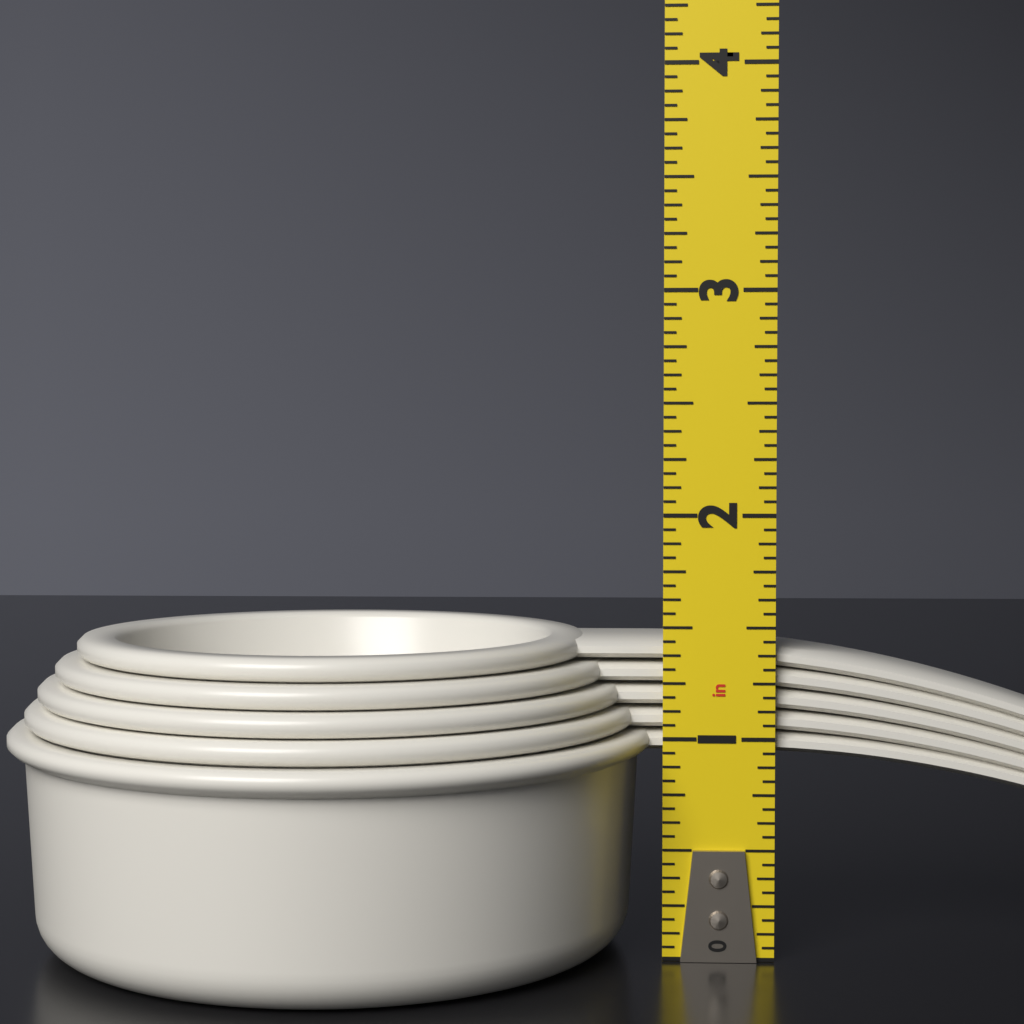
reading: 1.4375 in
